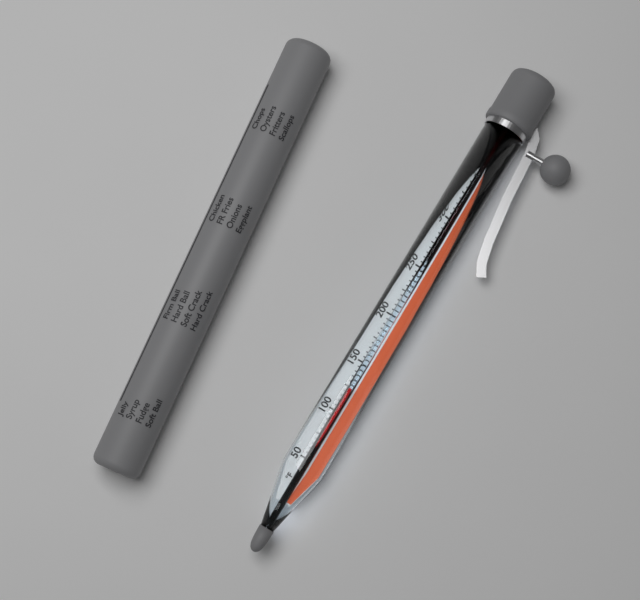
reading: 125 °F
